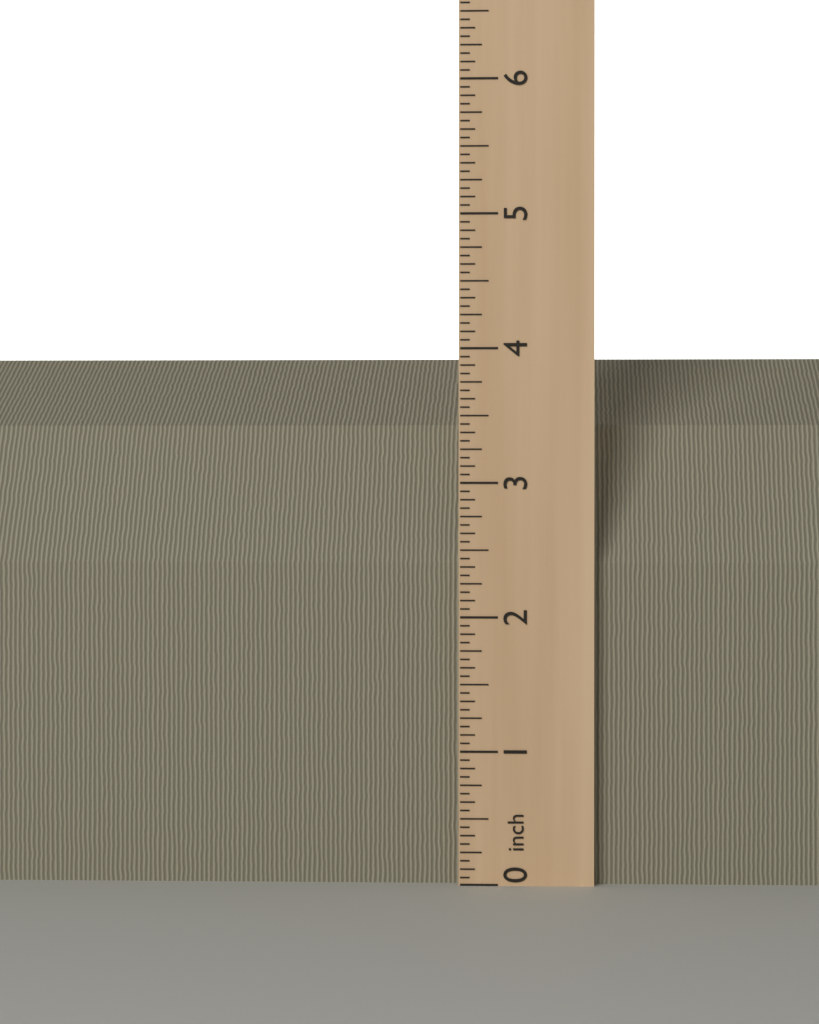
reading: 4.0000 inch
